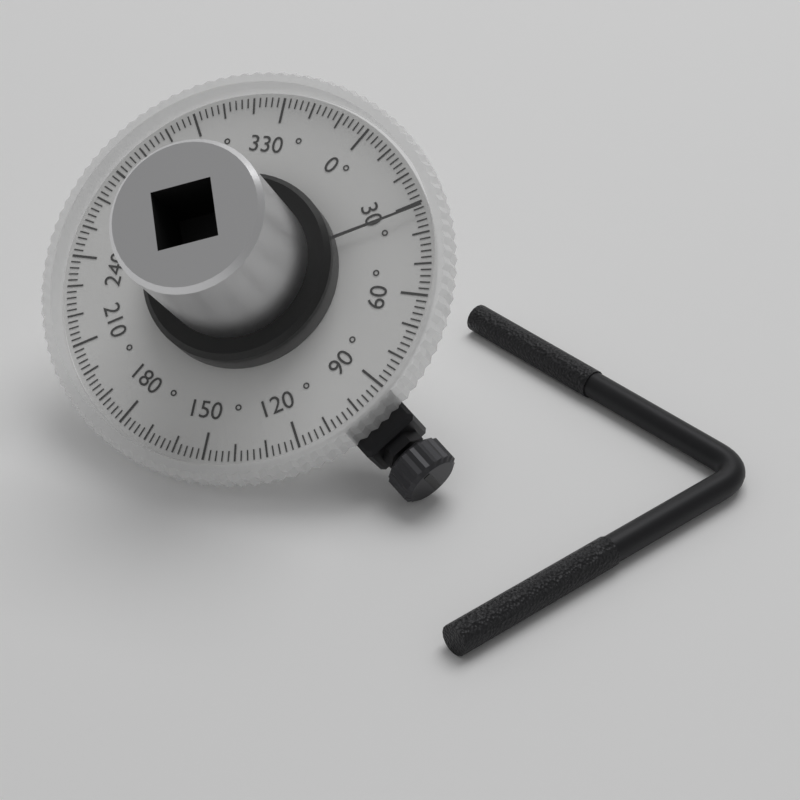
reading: 32 °
